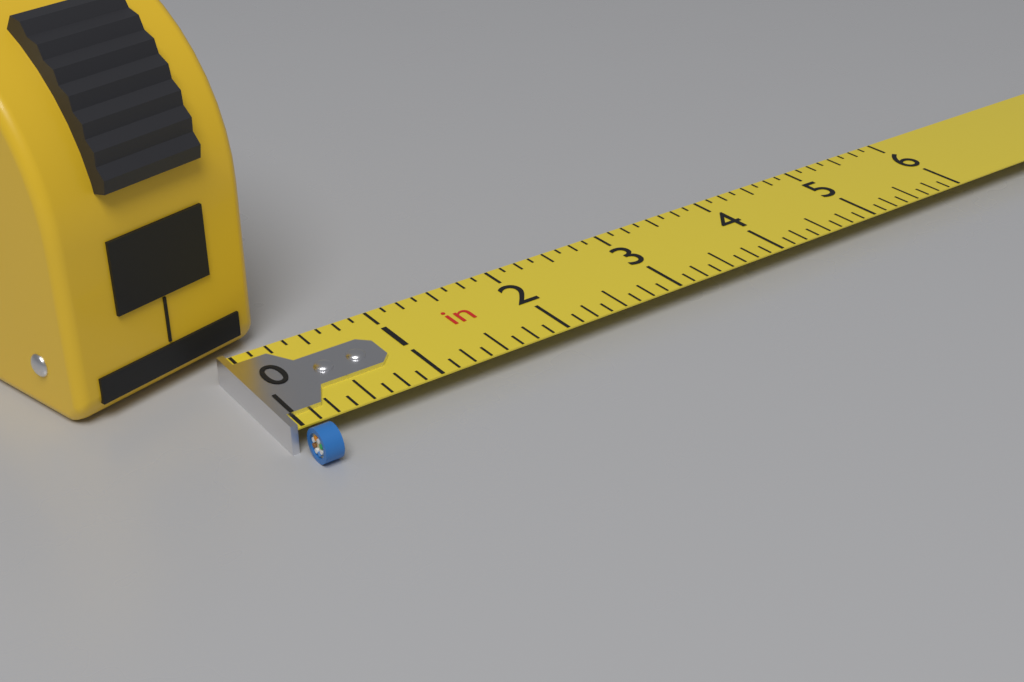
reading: 0.125 in
